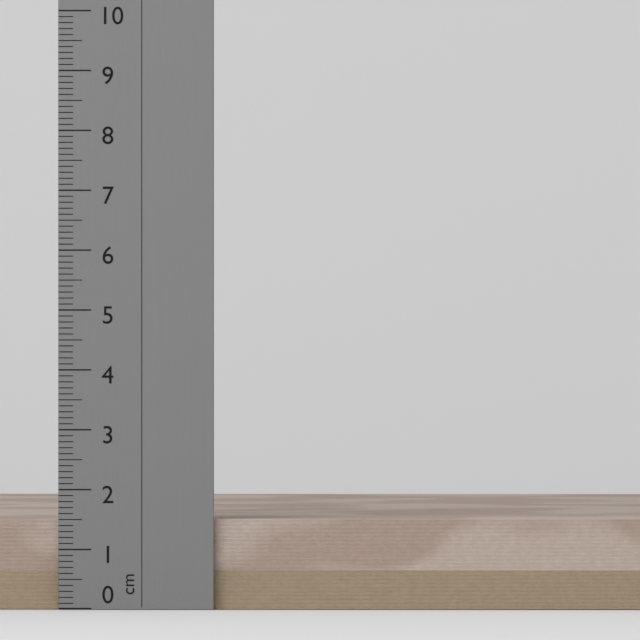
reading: 1.5 cm
